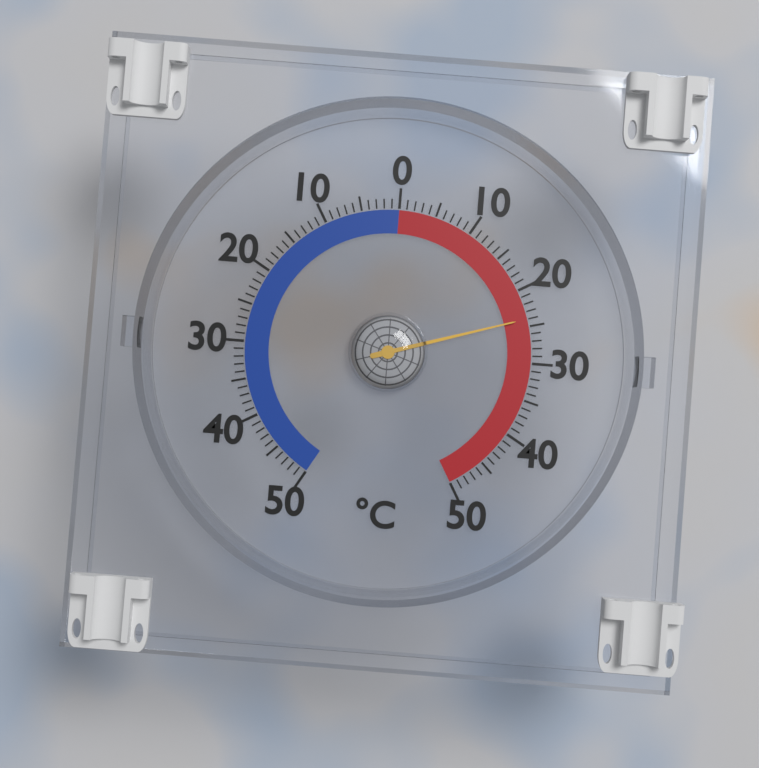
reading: 24 °C
